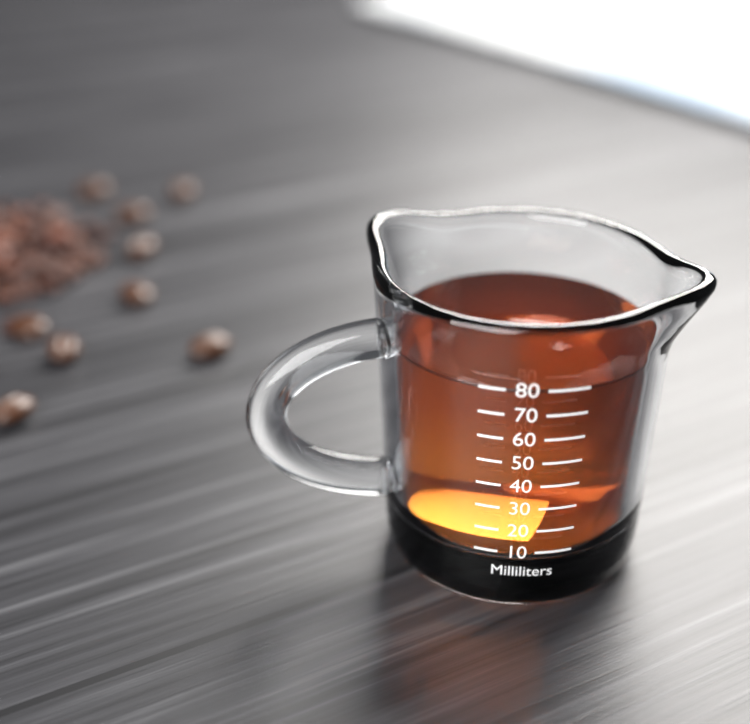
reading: 78 ml
